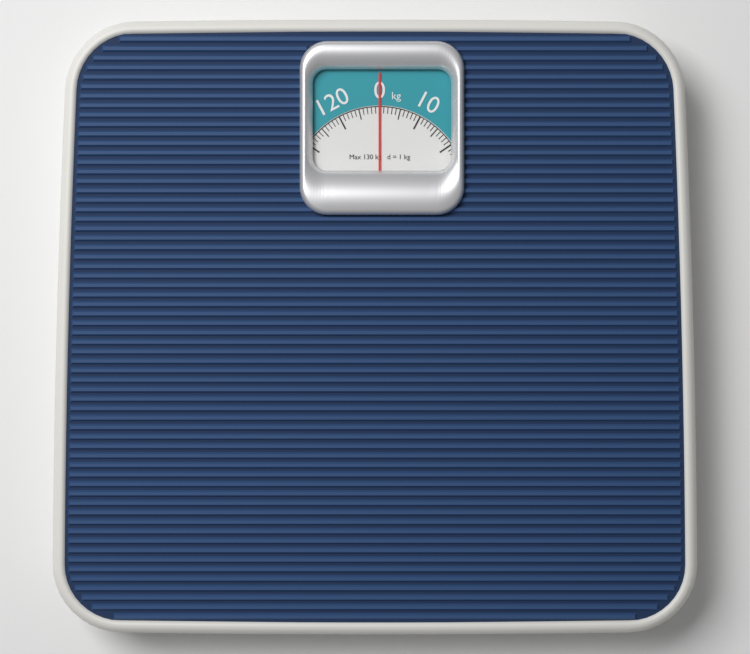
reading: 0 kg
